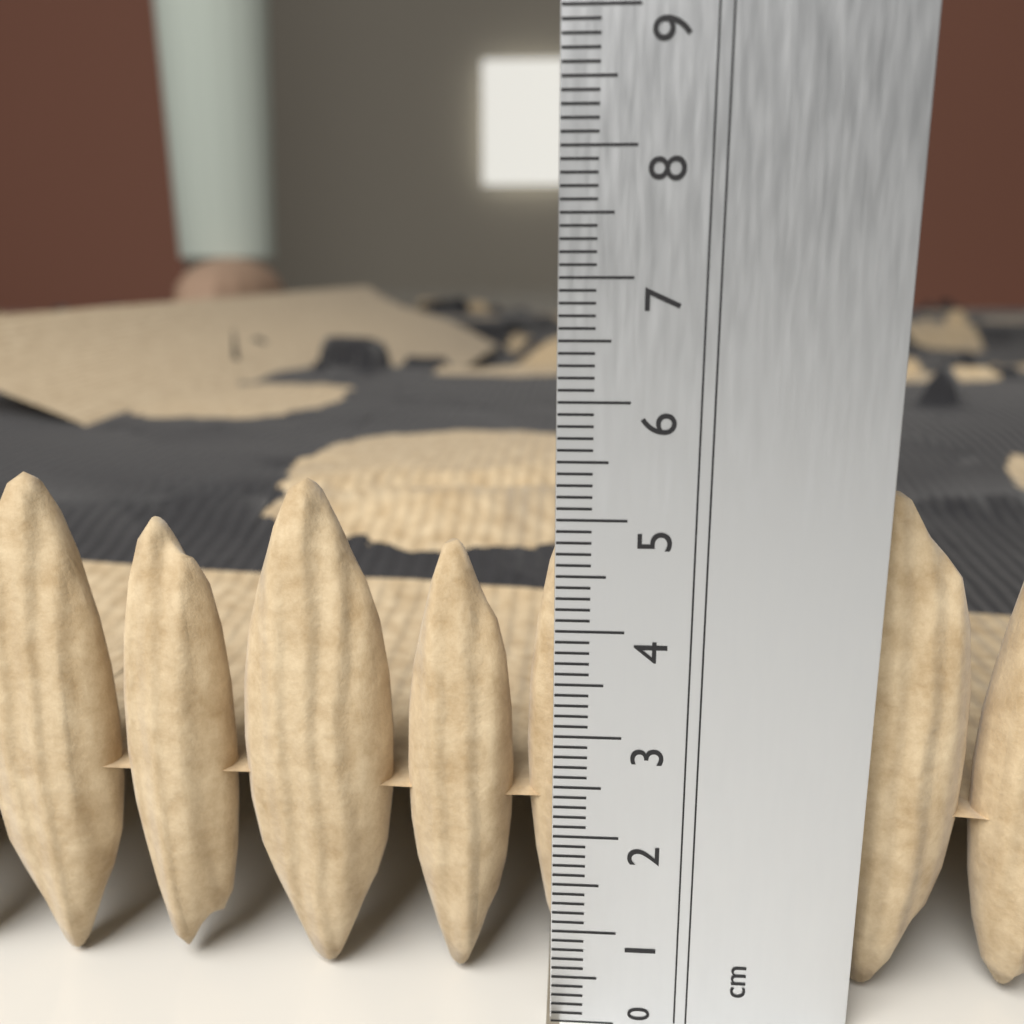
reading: 5.2 cm
